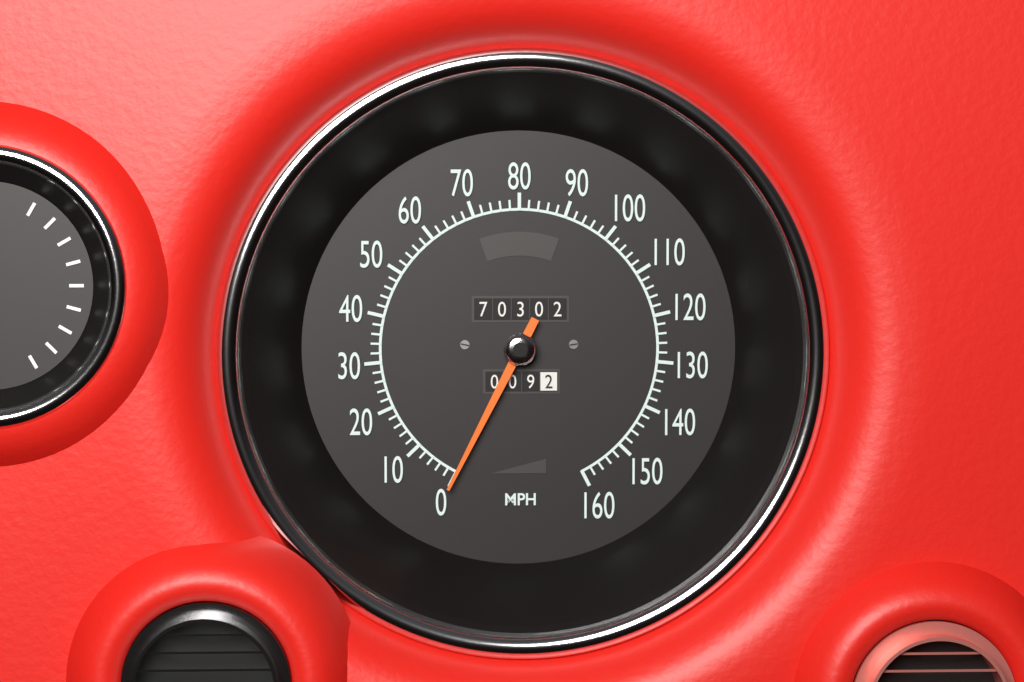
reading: 0 MPH
